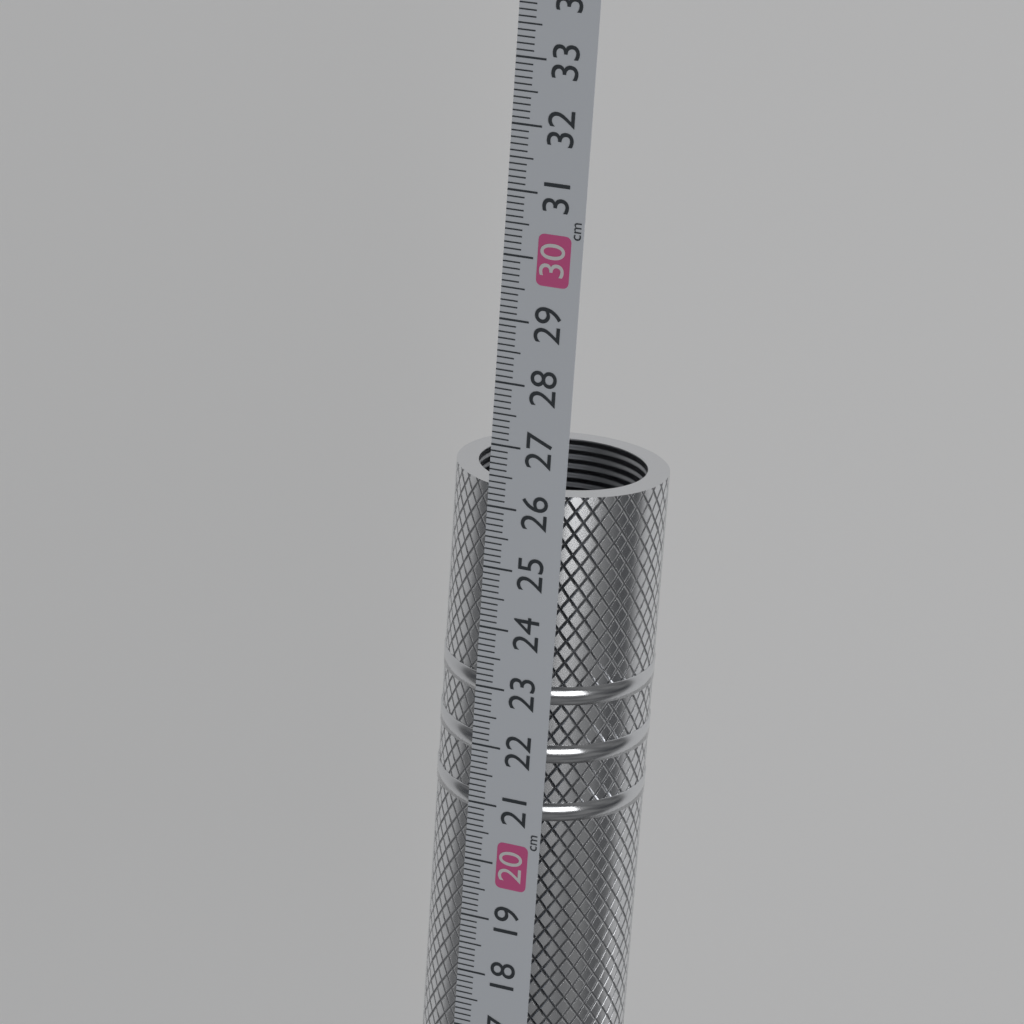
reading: 26.3 cm
